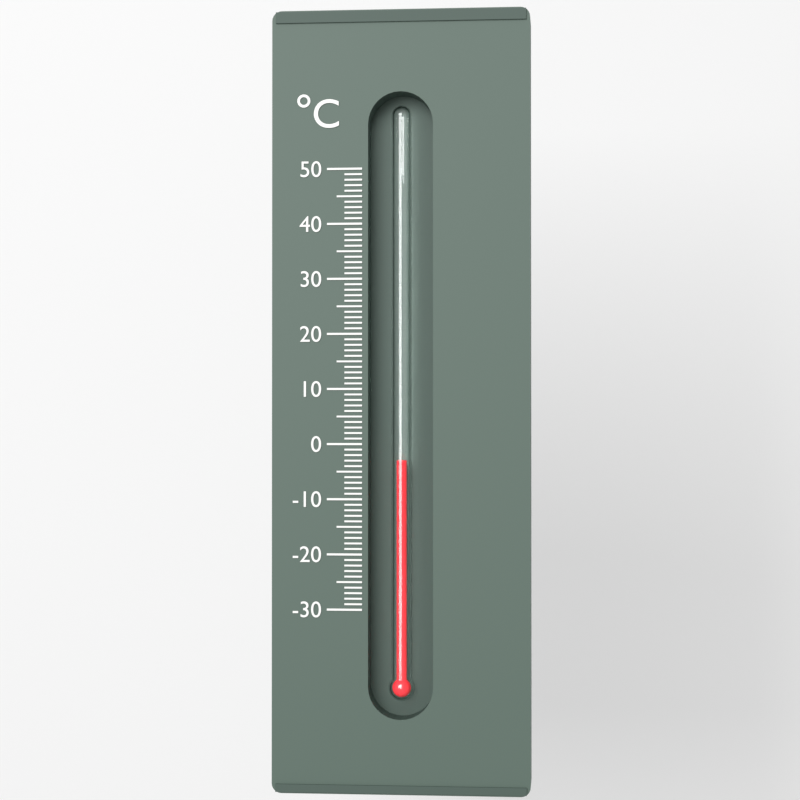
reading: -3 °C
